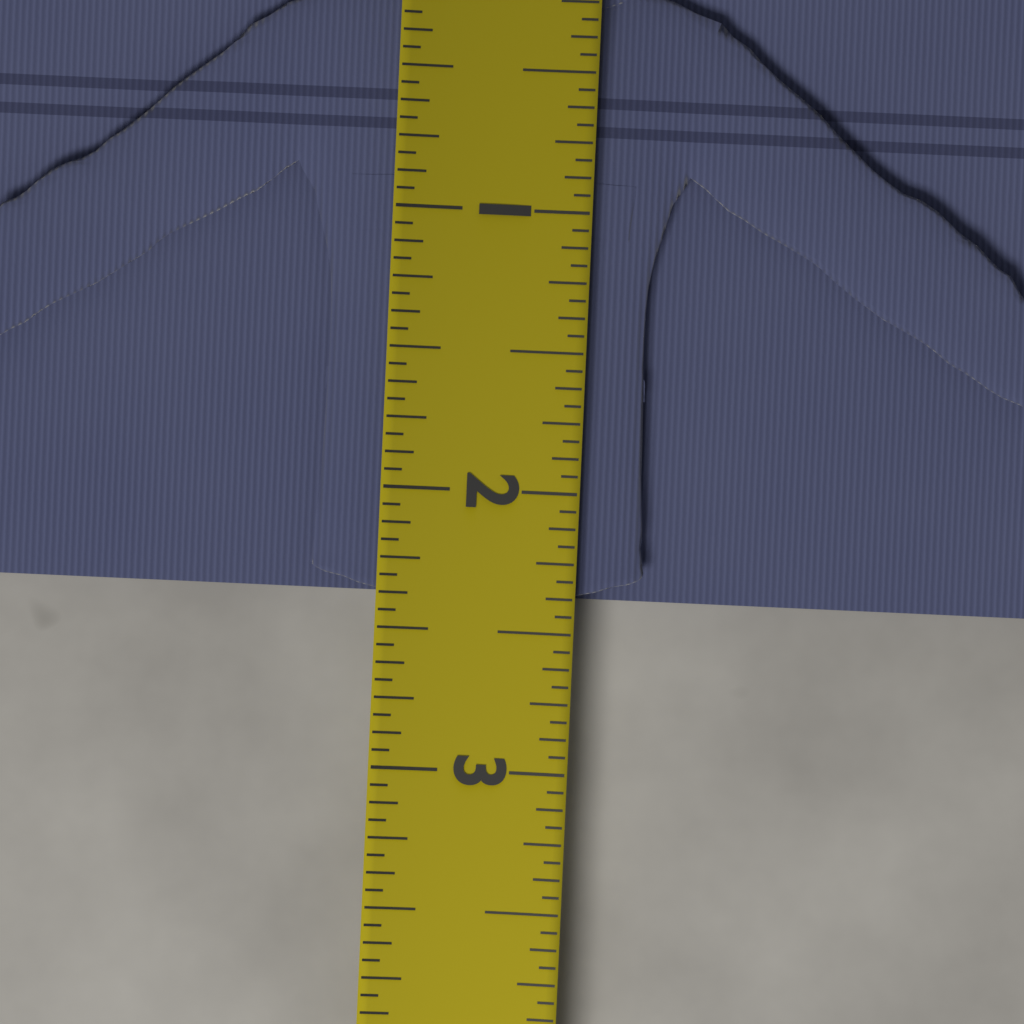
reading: 2.3750 (no unit)
